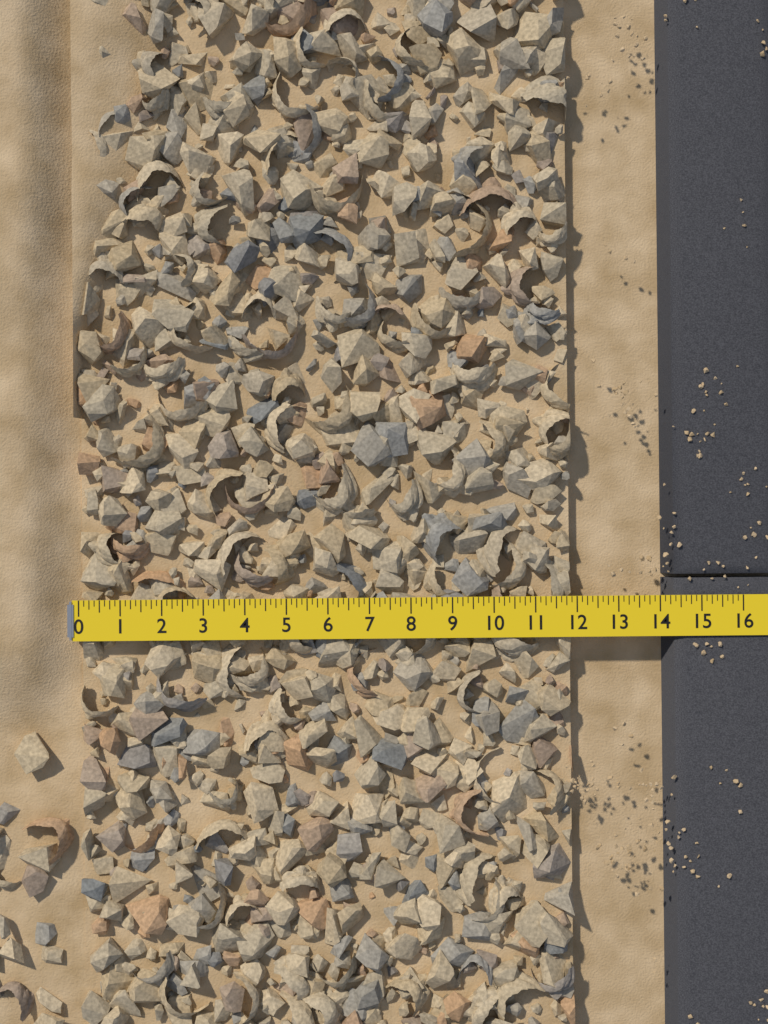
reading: 11.875 (no unit)
